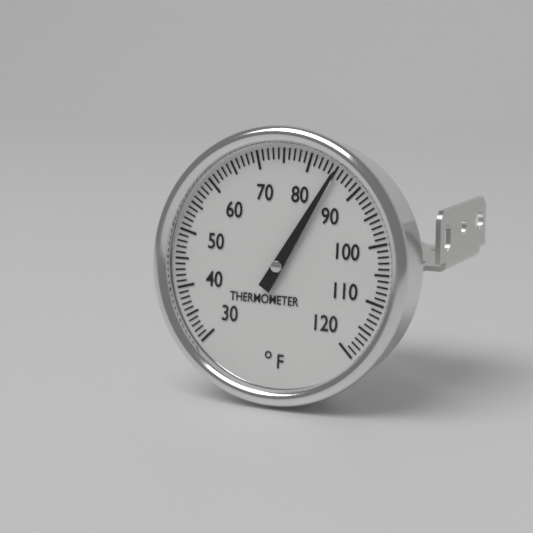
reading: 85 °F
